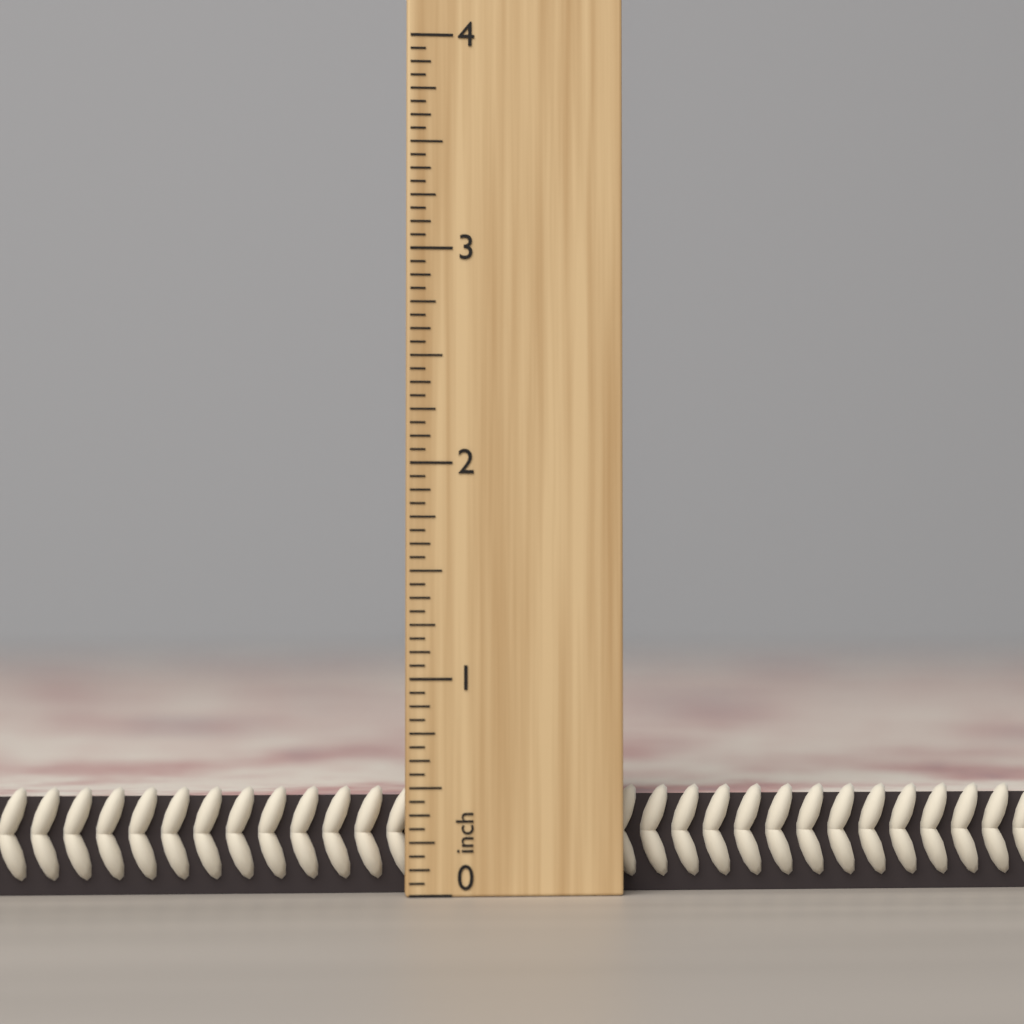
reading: 0.5000 inch
